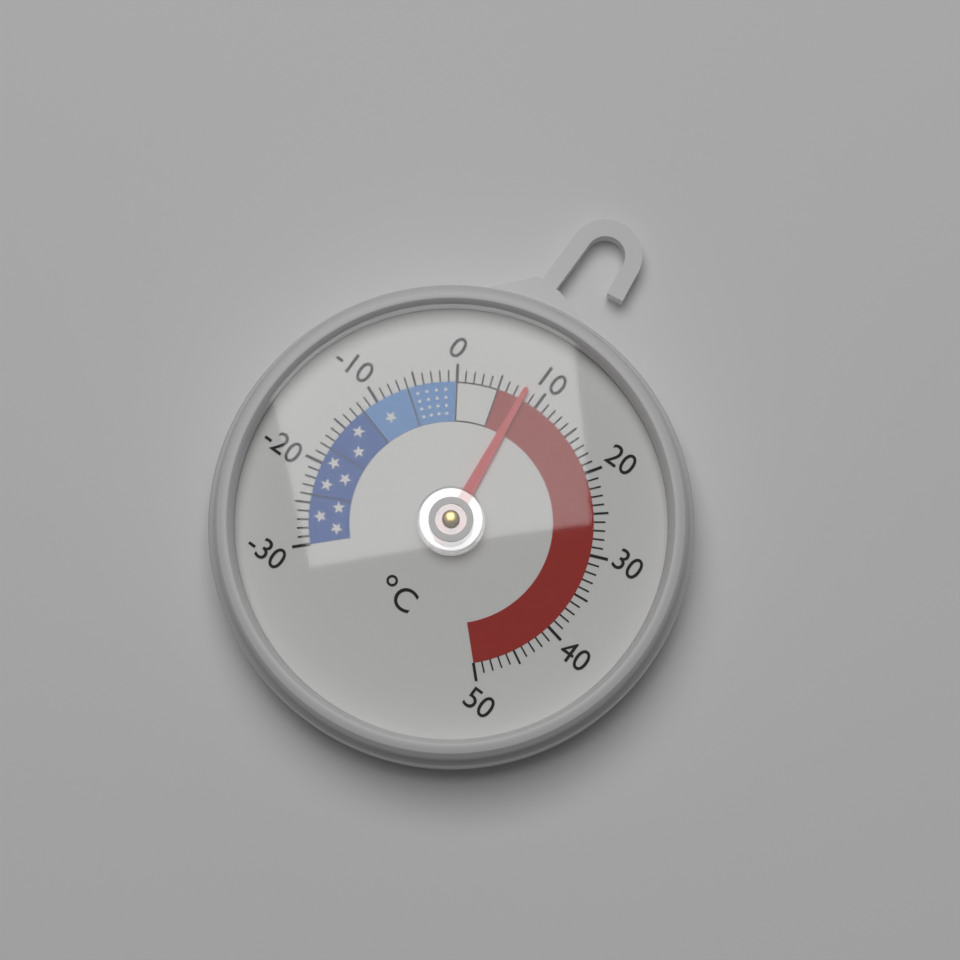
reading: 8 °C
